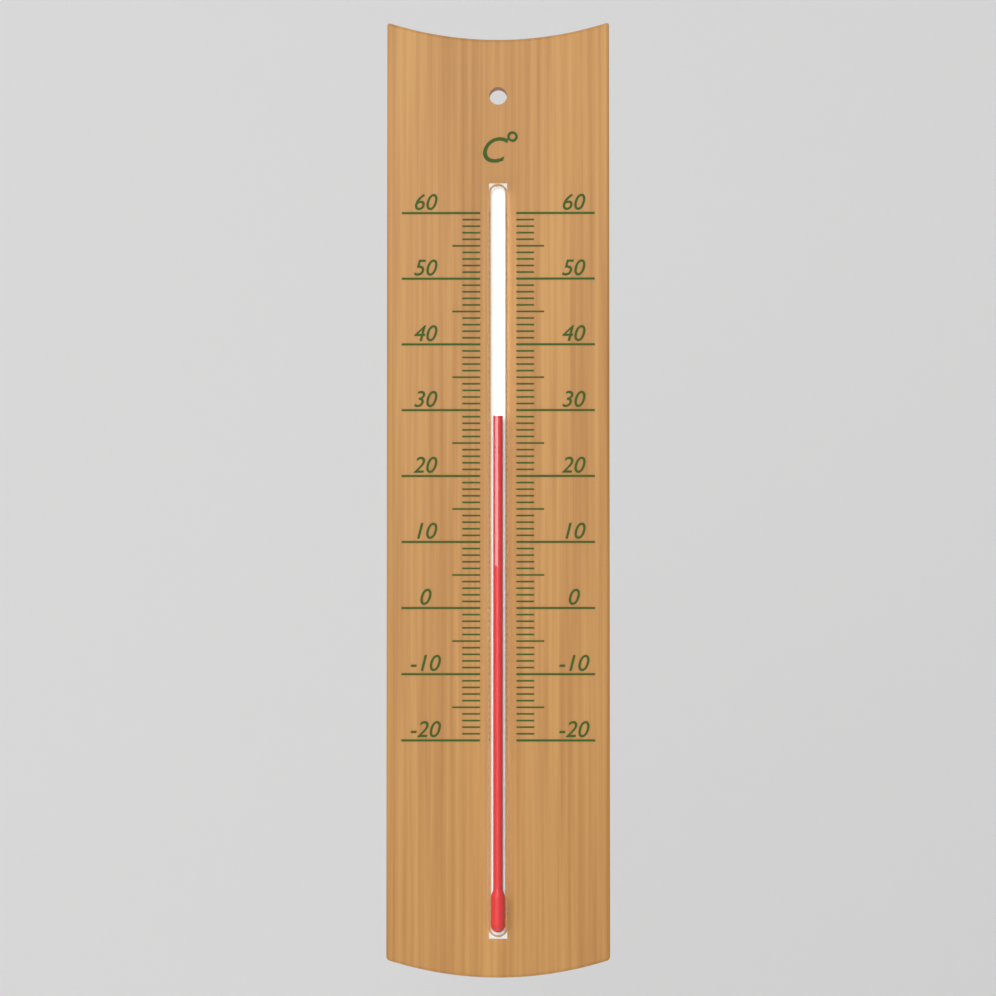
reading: 29 °C
